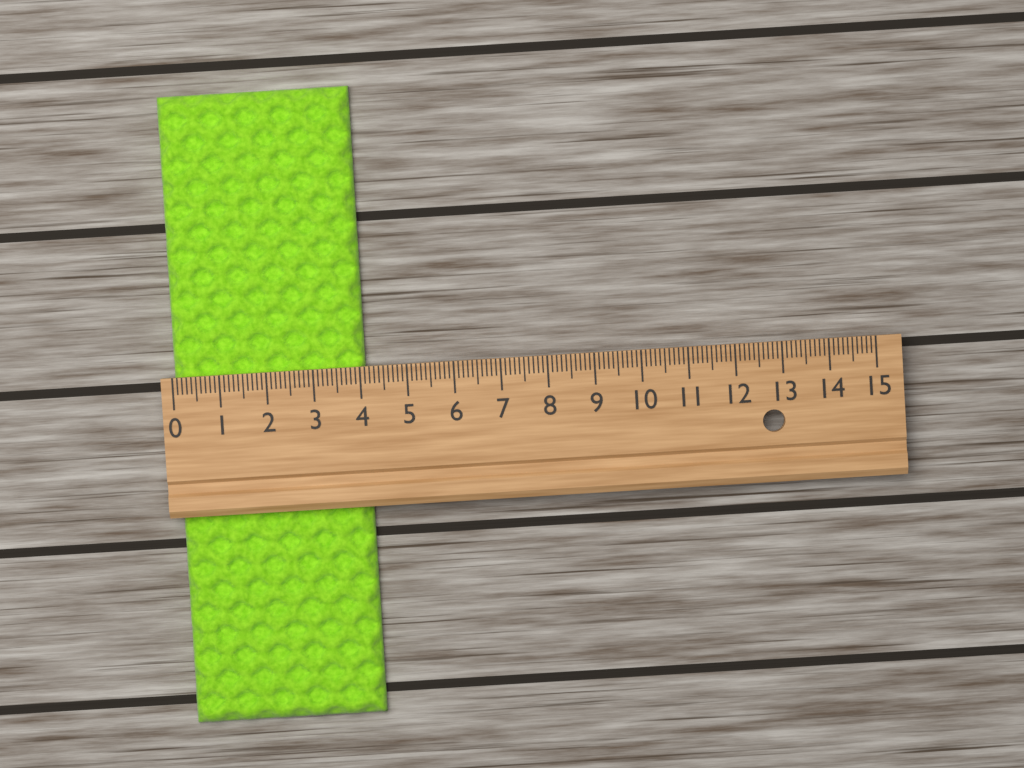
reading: 4.1 (no unit)
